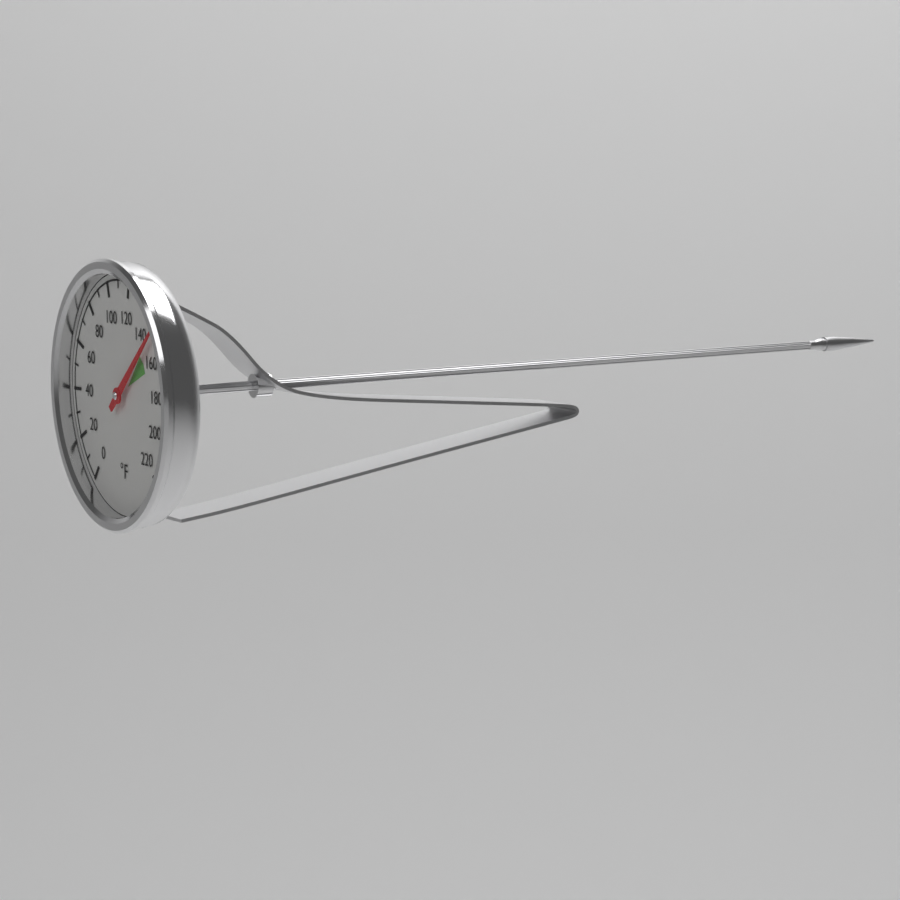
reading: 150 °F
